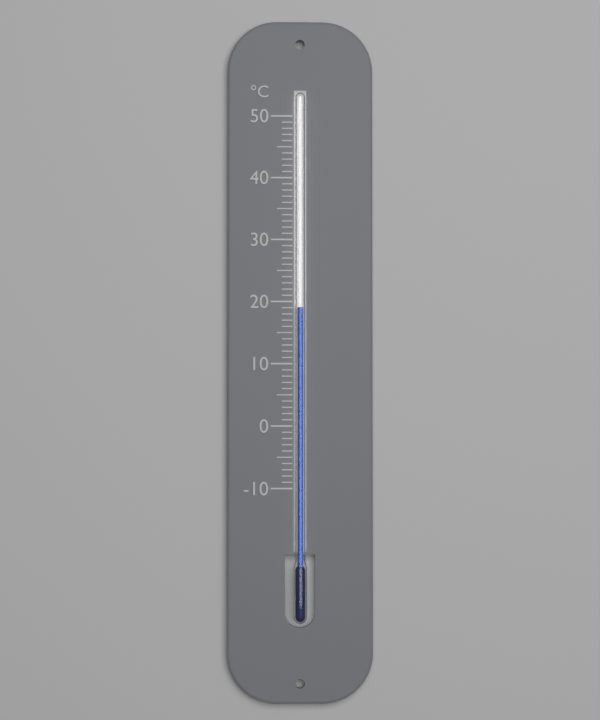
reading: 19 °C
